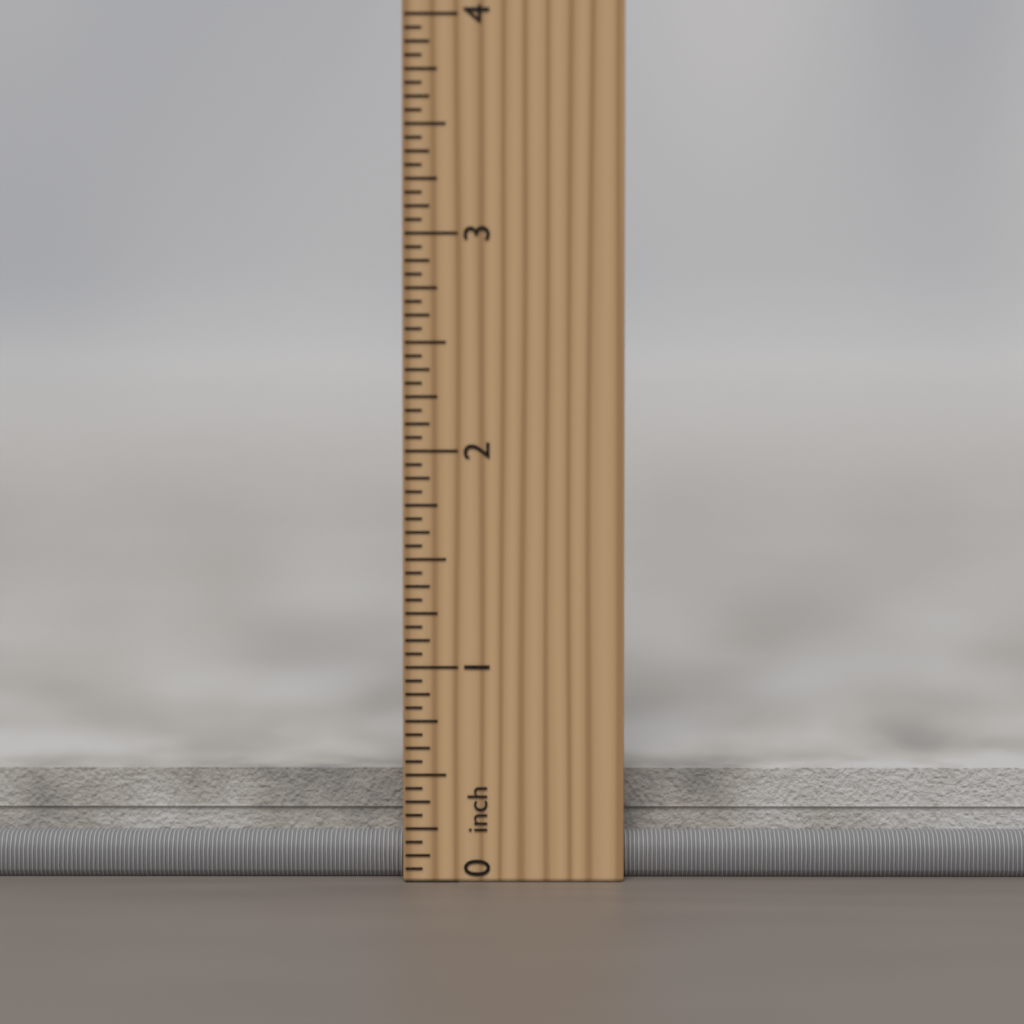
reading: 0.5000 inch
